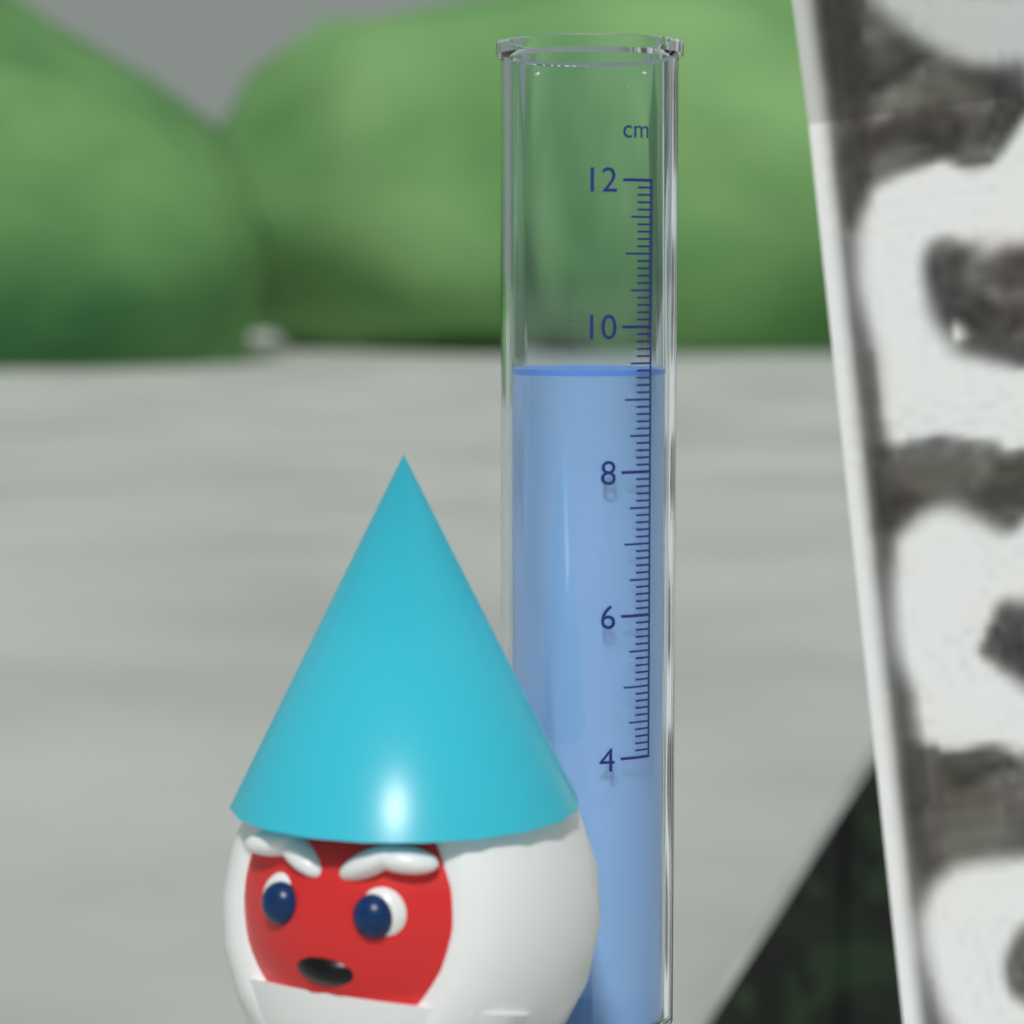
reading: 9.4 cm
